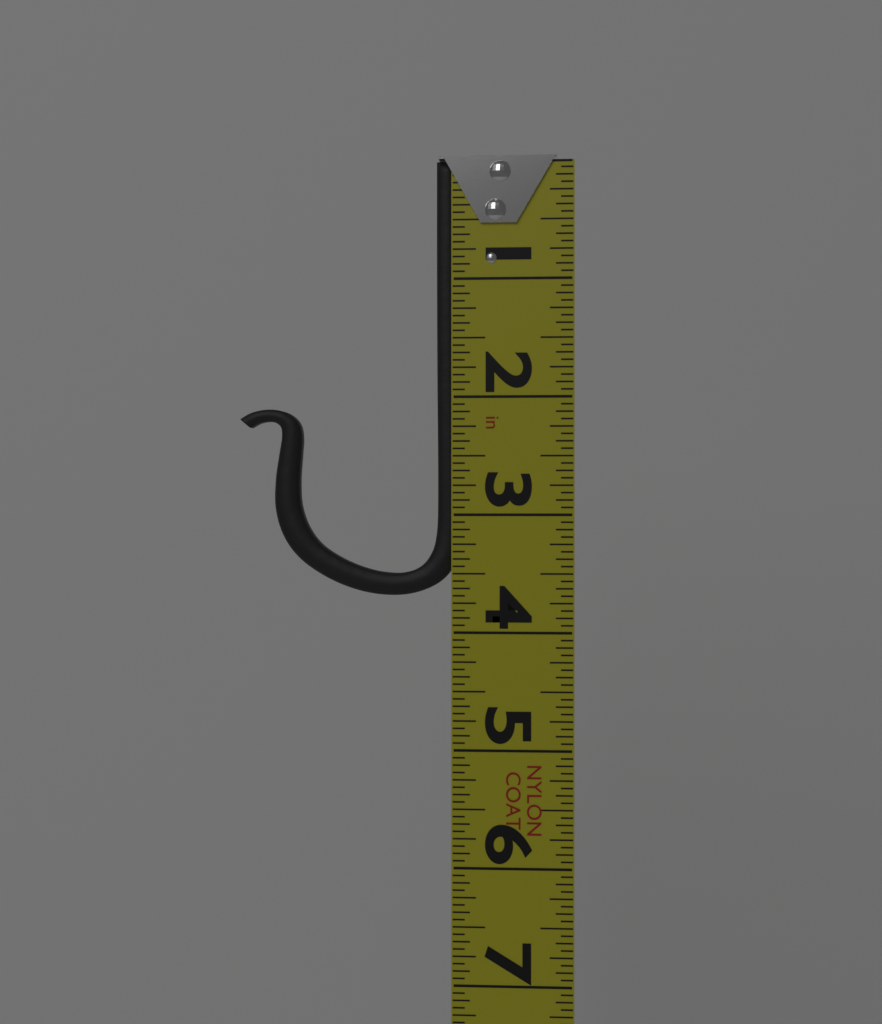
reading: 3.6875 in
